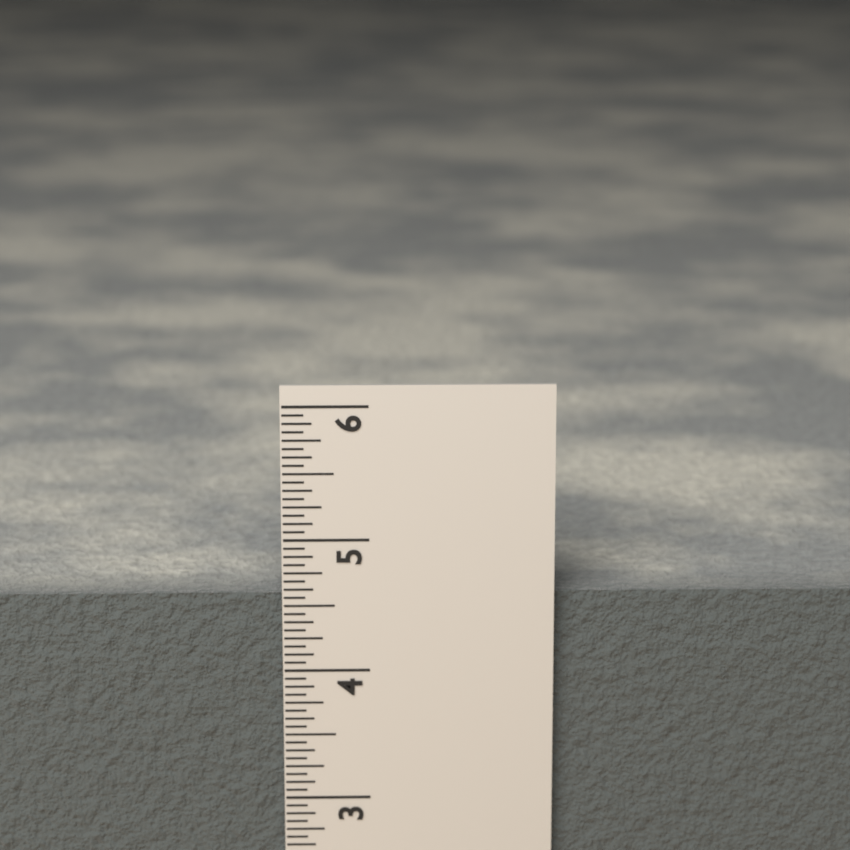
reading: 4.5625 in
